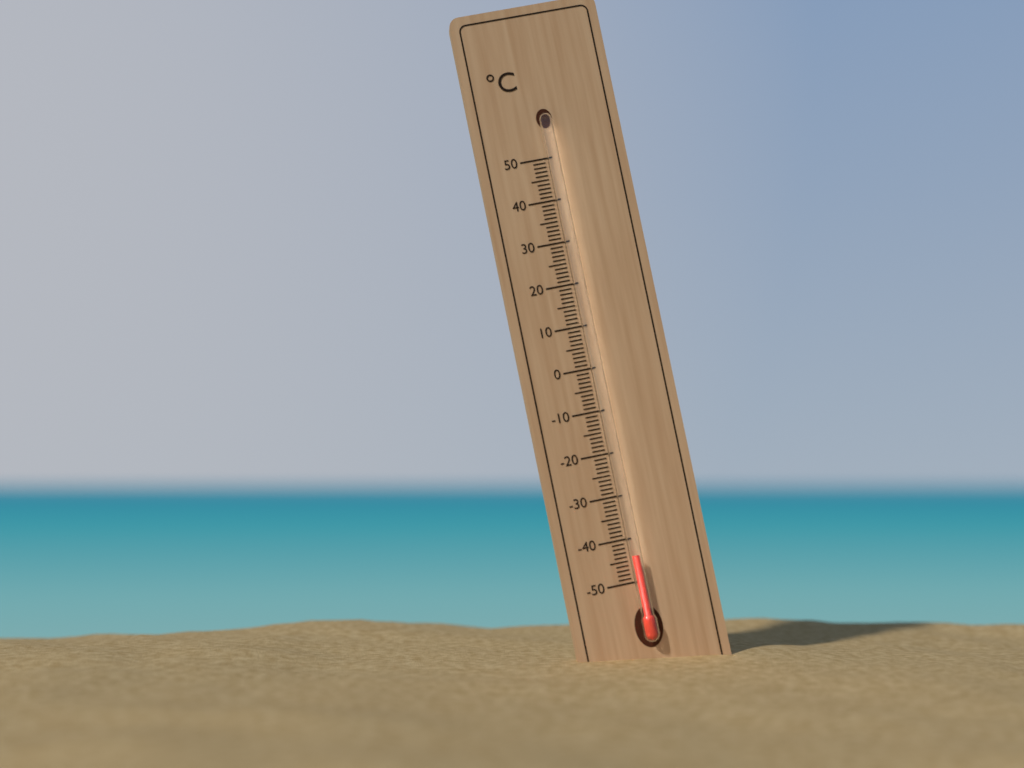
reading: -44 °C
